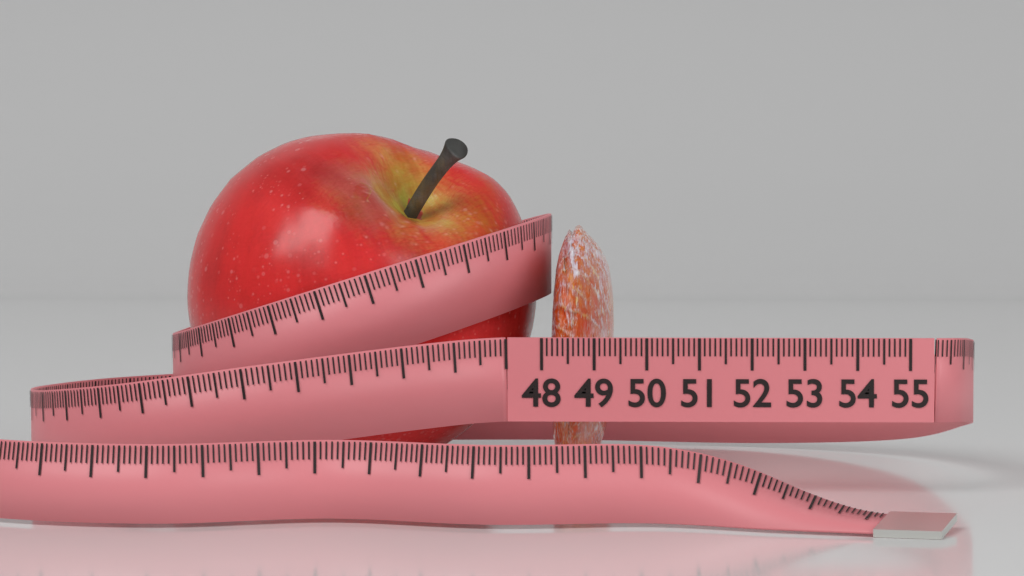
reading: 49.2 (no unit)
